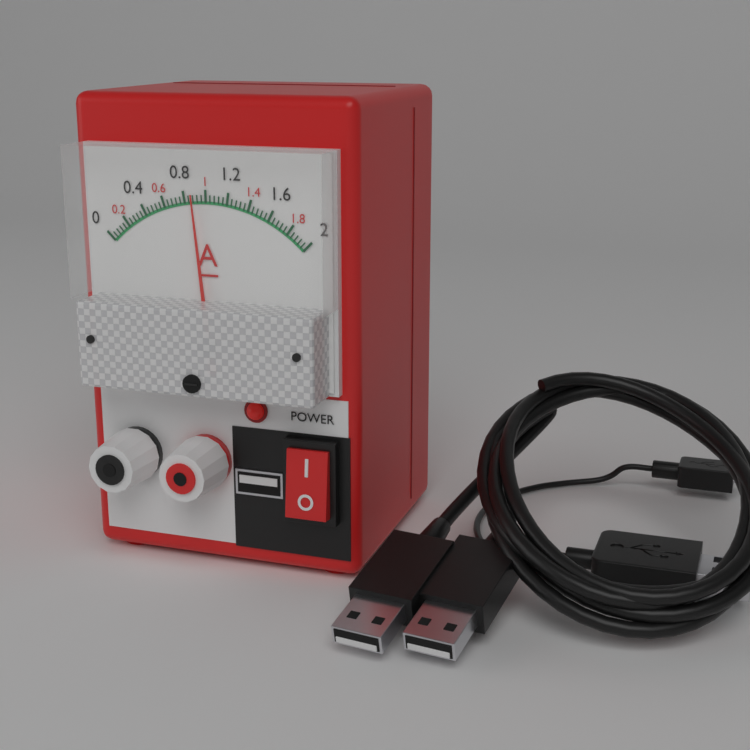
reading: 0.88 A
